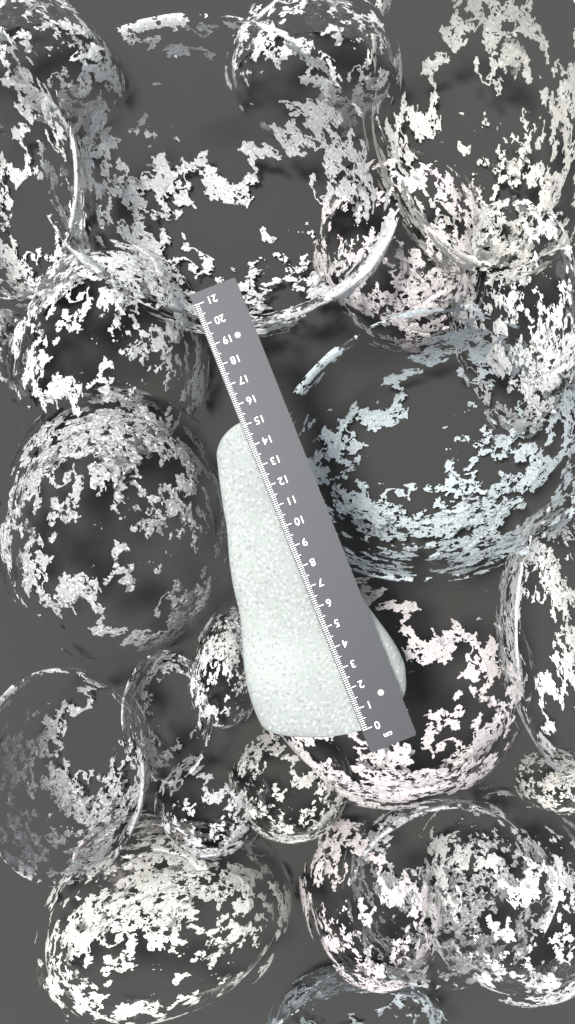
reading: 15.2 cm
